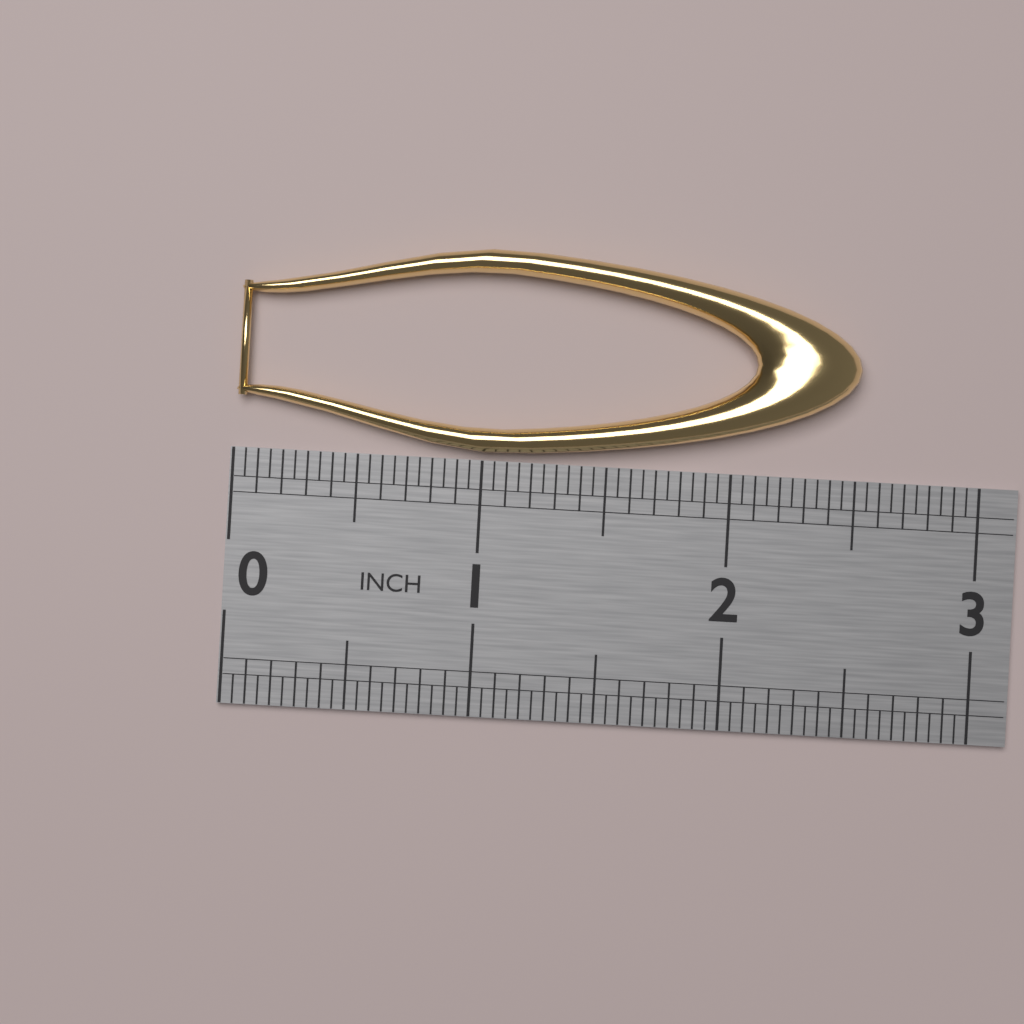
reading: 2.50 in
